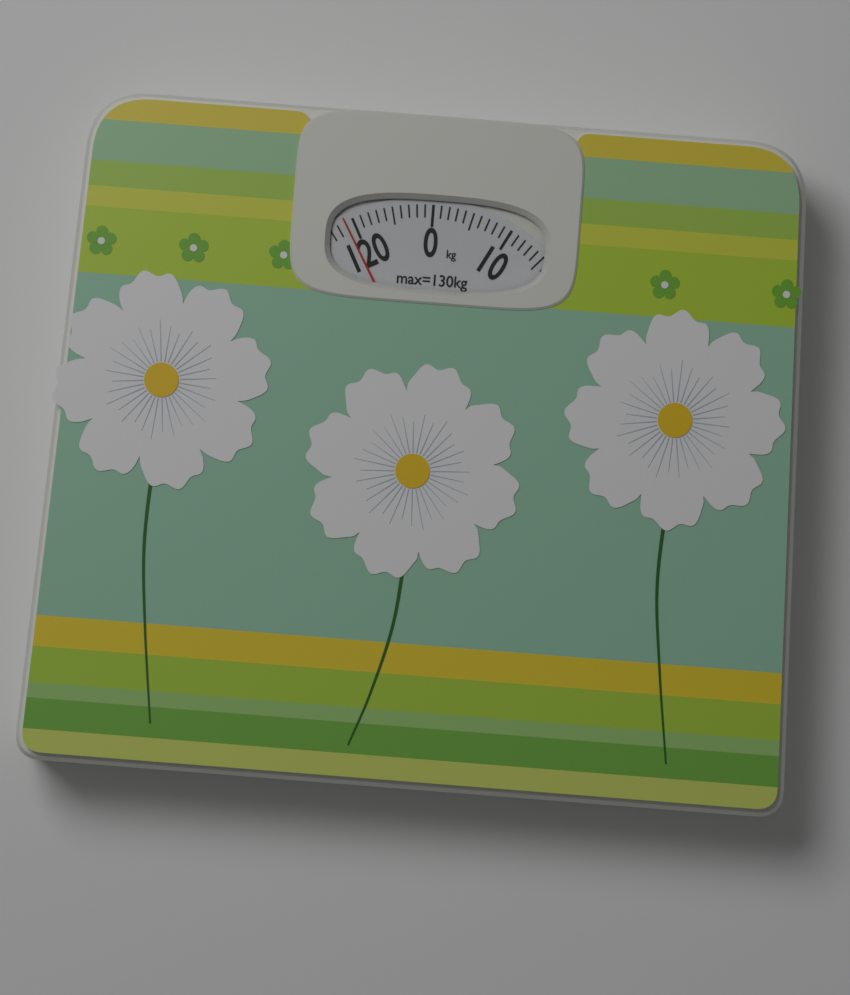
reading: 119 kg
